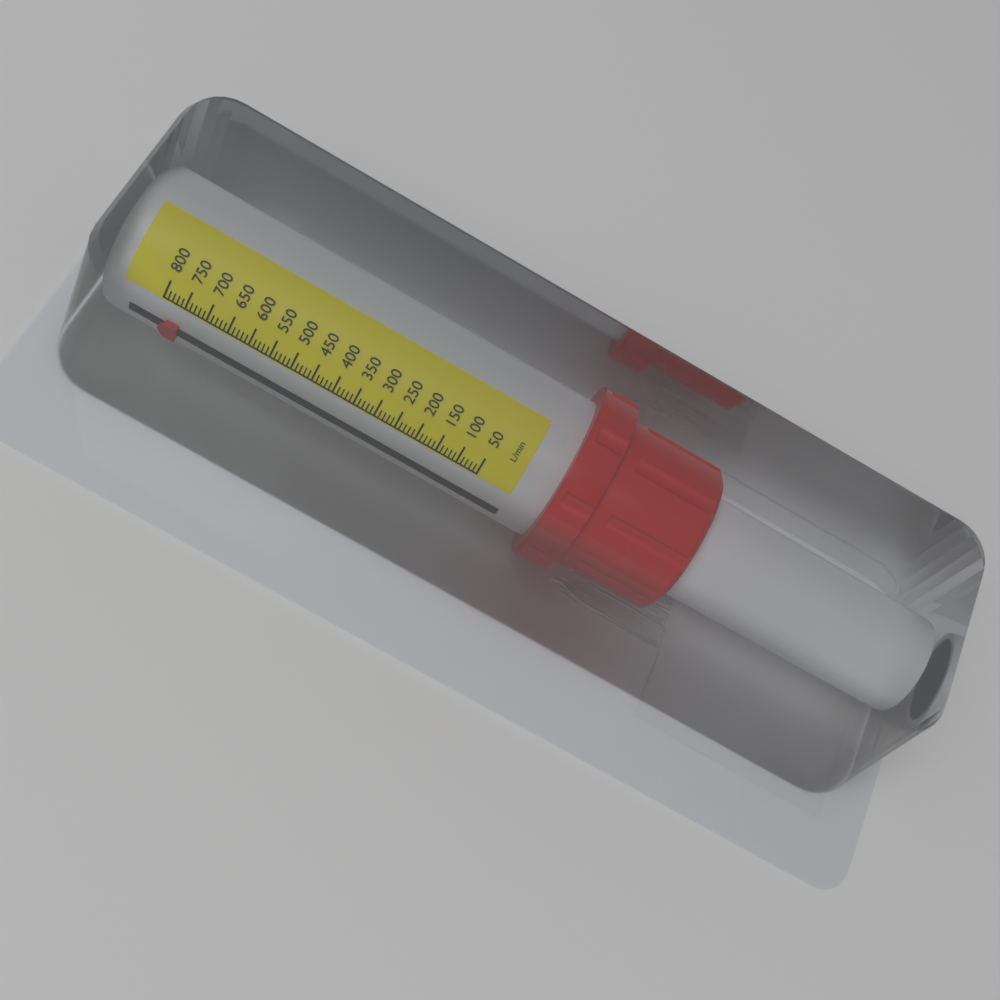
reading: 750 L/min
